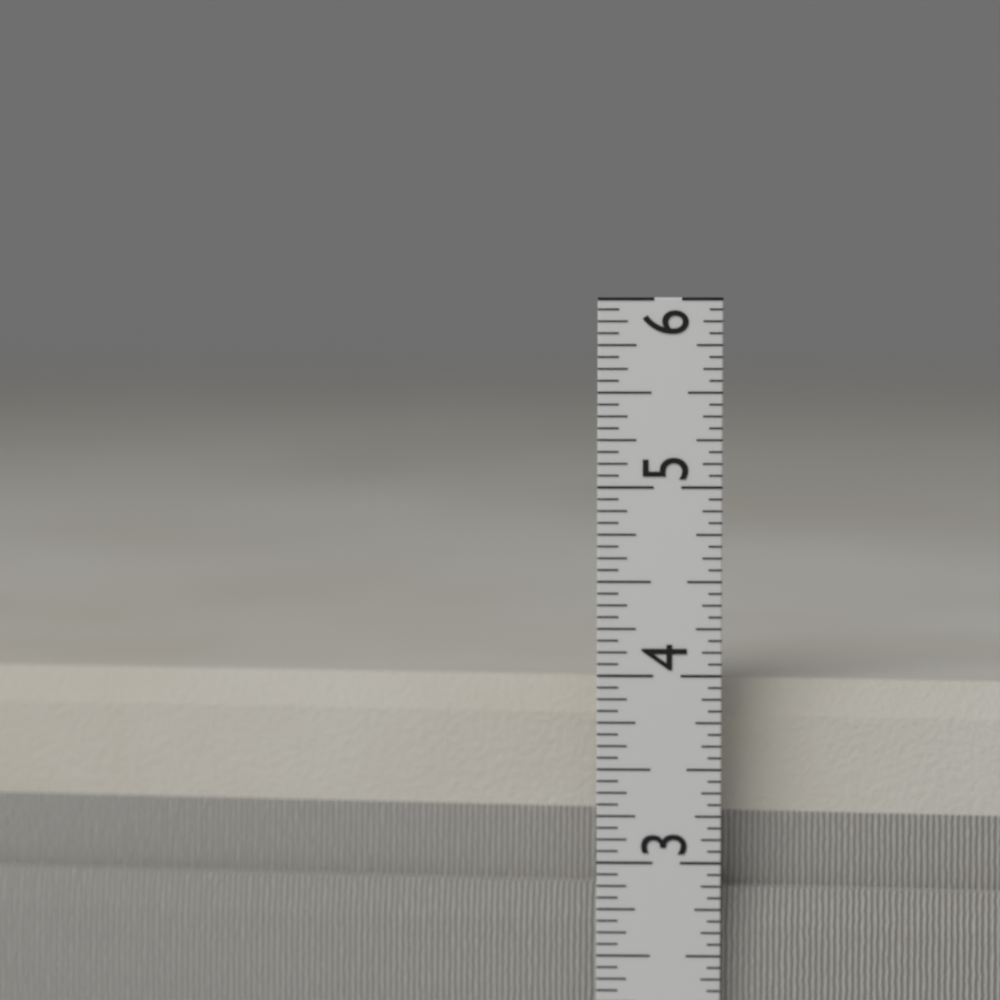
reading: 3.9375 in
